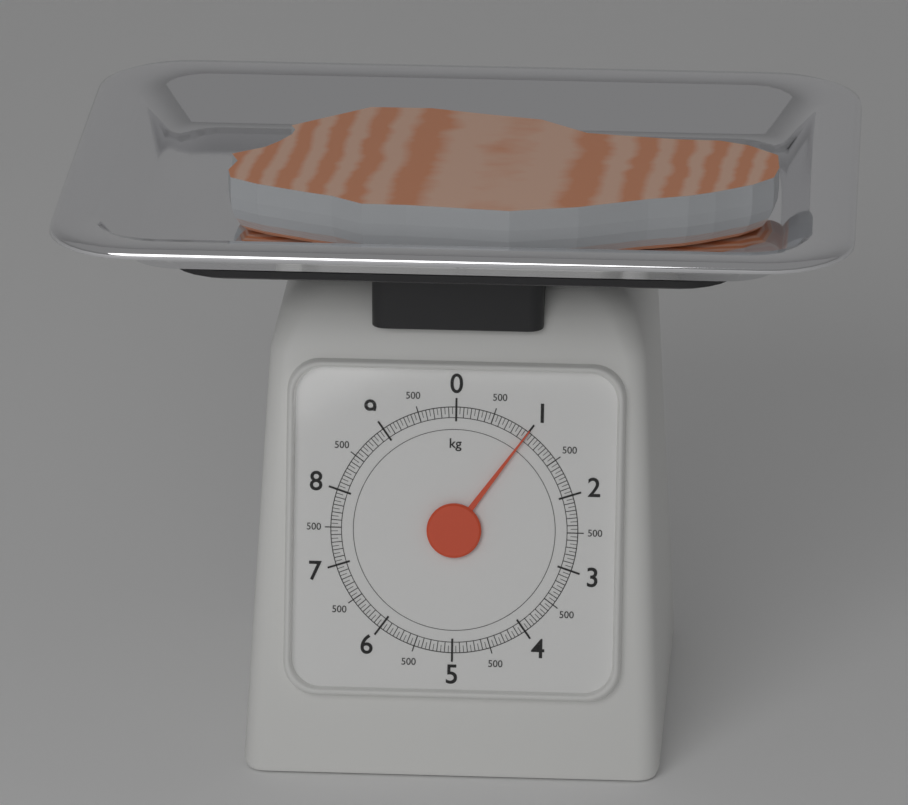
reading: 1.00 kg
